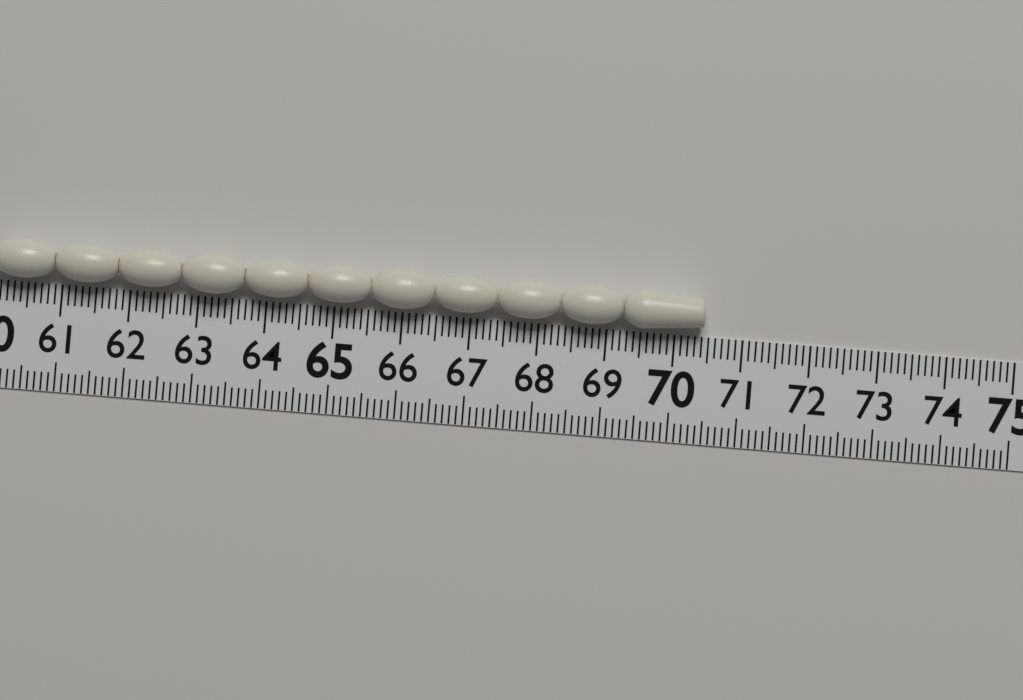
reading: 70.4 (no unit)
